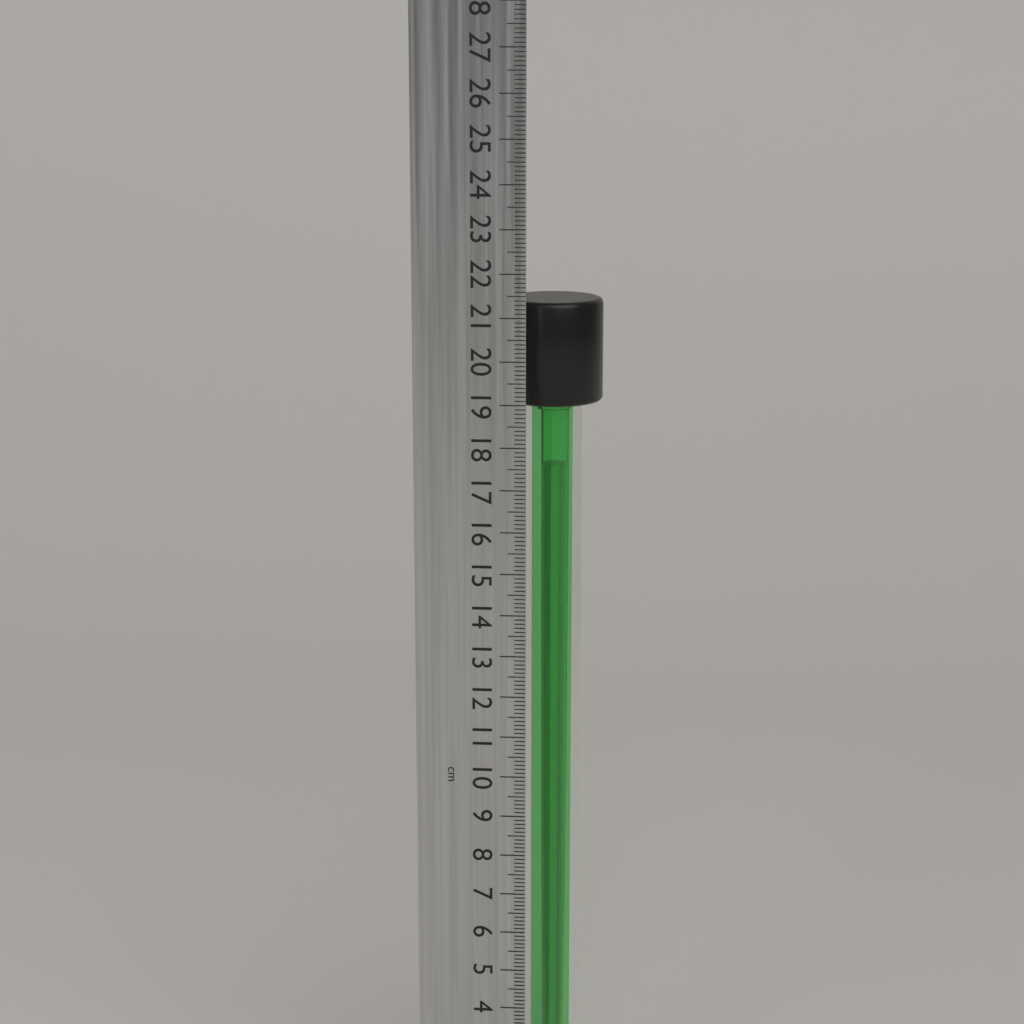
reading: 21.3 cm
